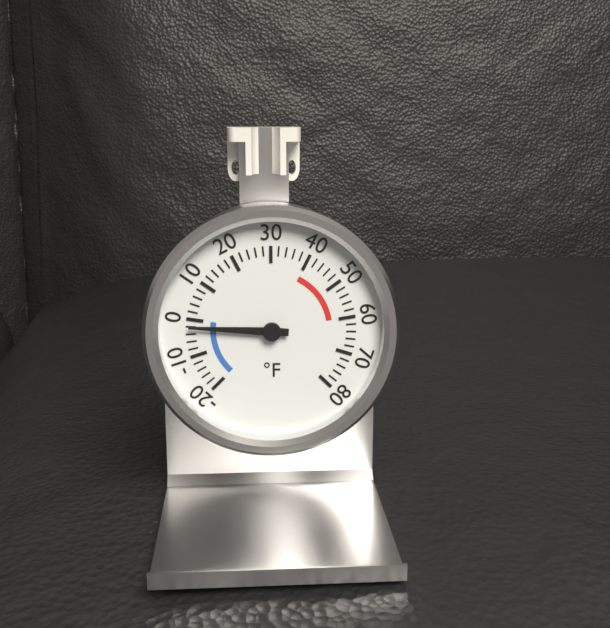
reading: -2 °F
